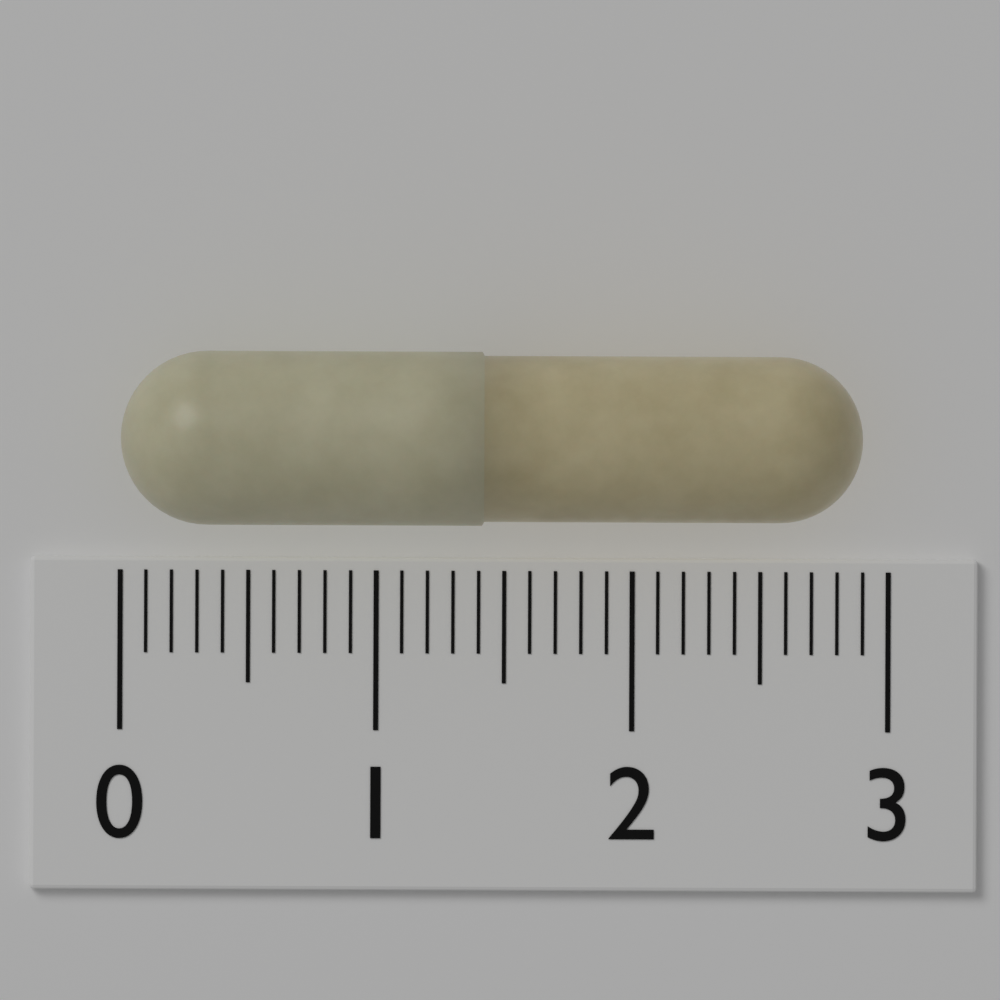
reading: 2.9 (no unit)
